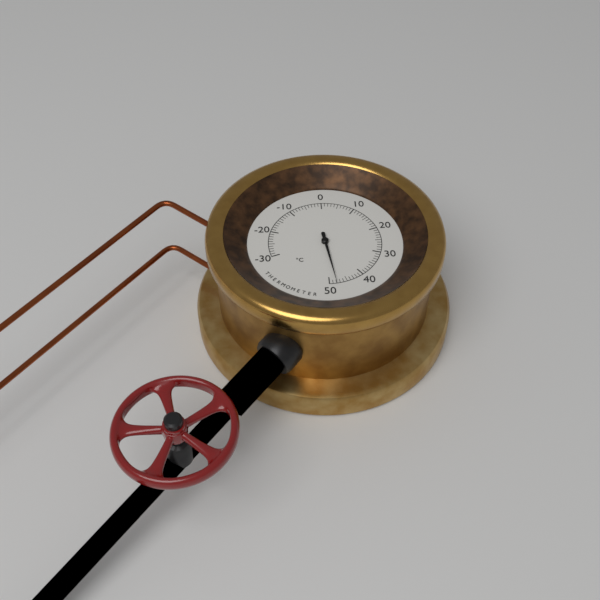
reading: 48 °C
